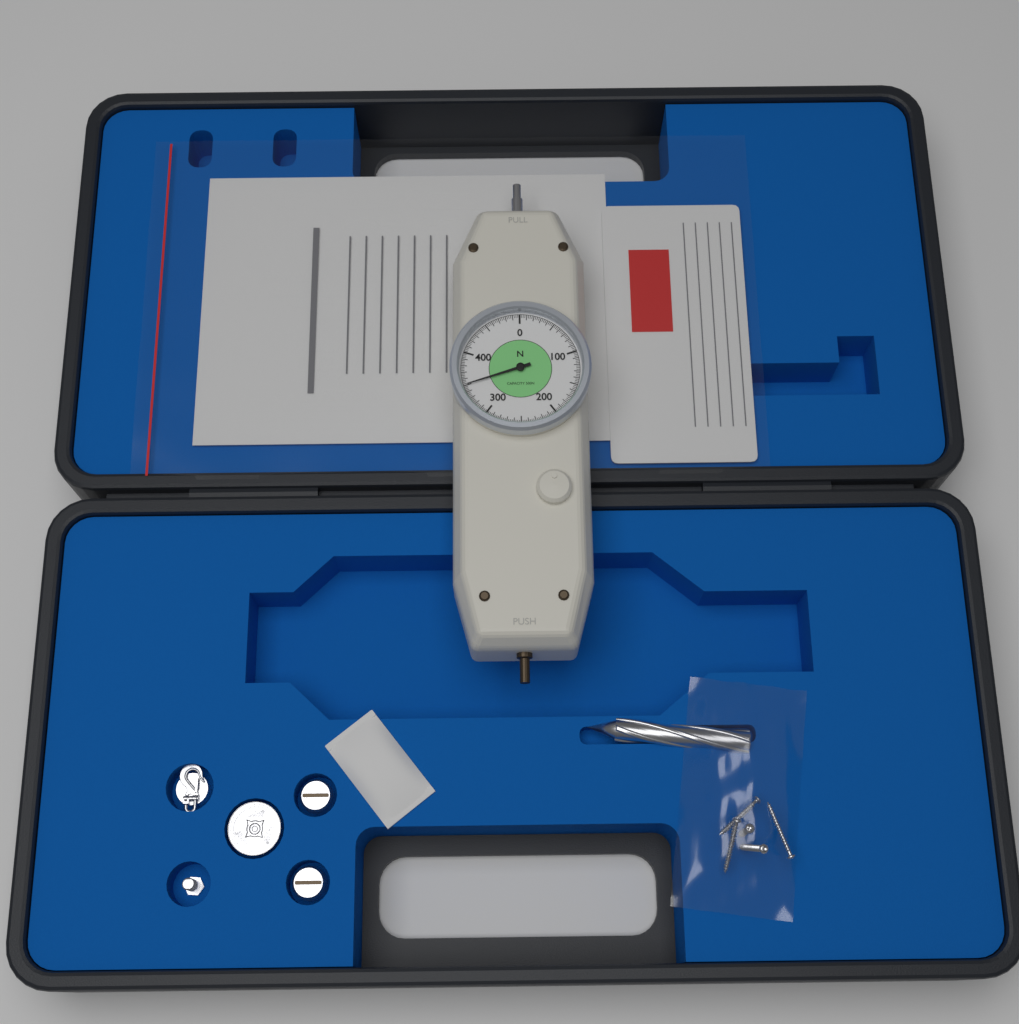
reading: 350.0 N
